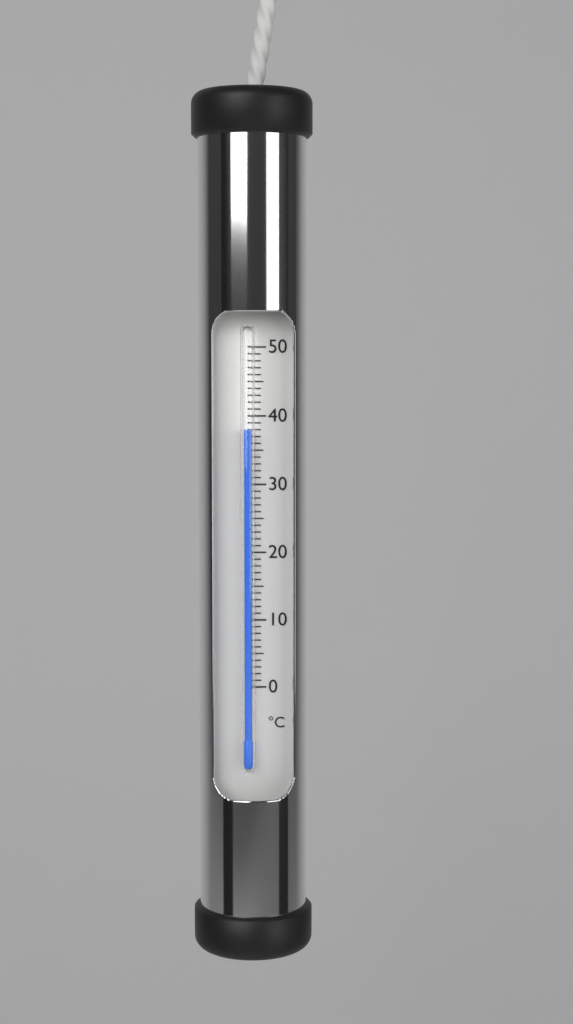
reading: 38 °C
